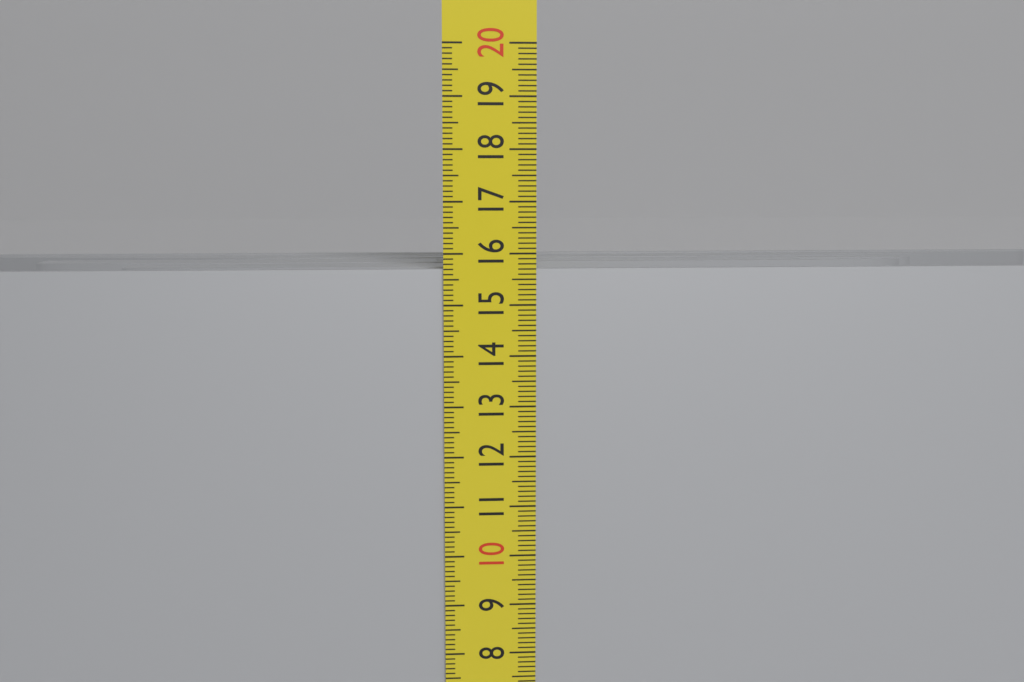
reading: 15.7 cm
